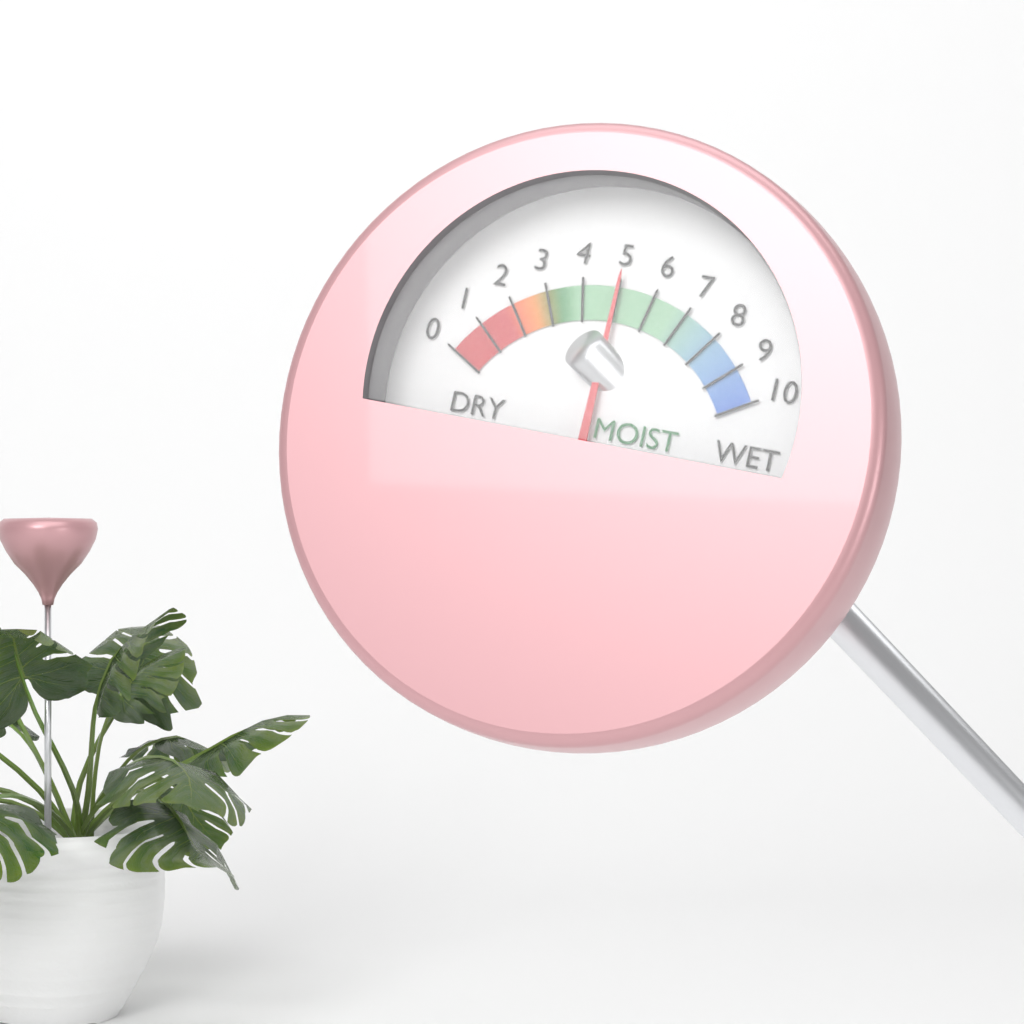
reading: 5 (no unit)
